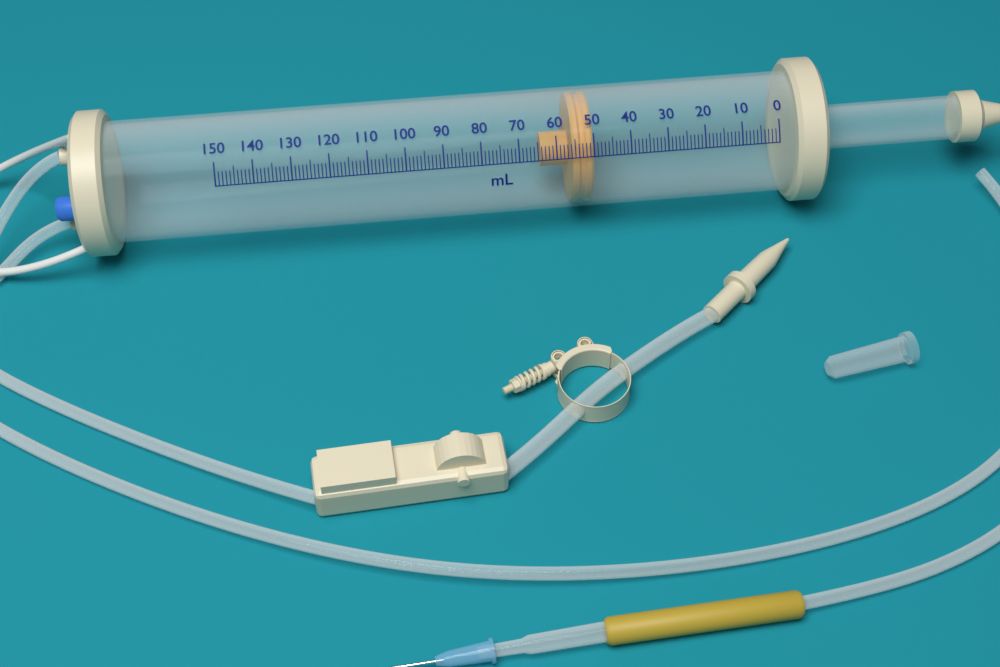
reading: 50 ml
